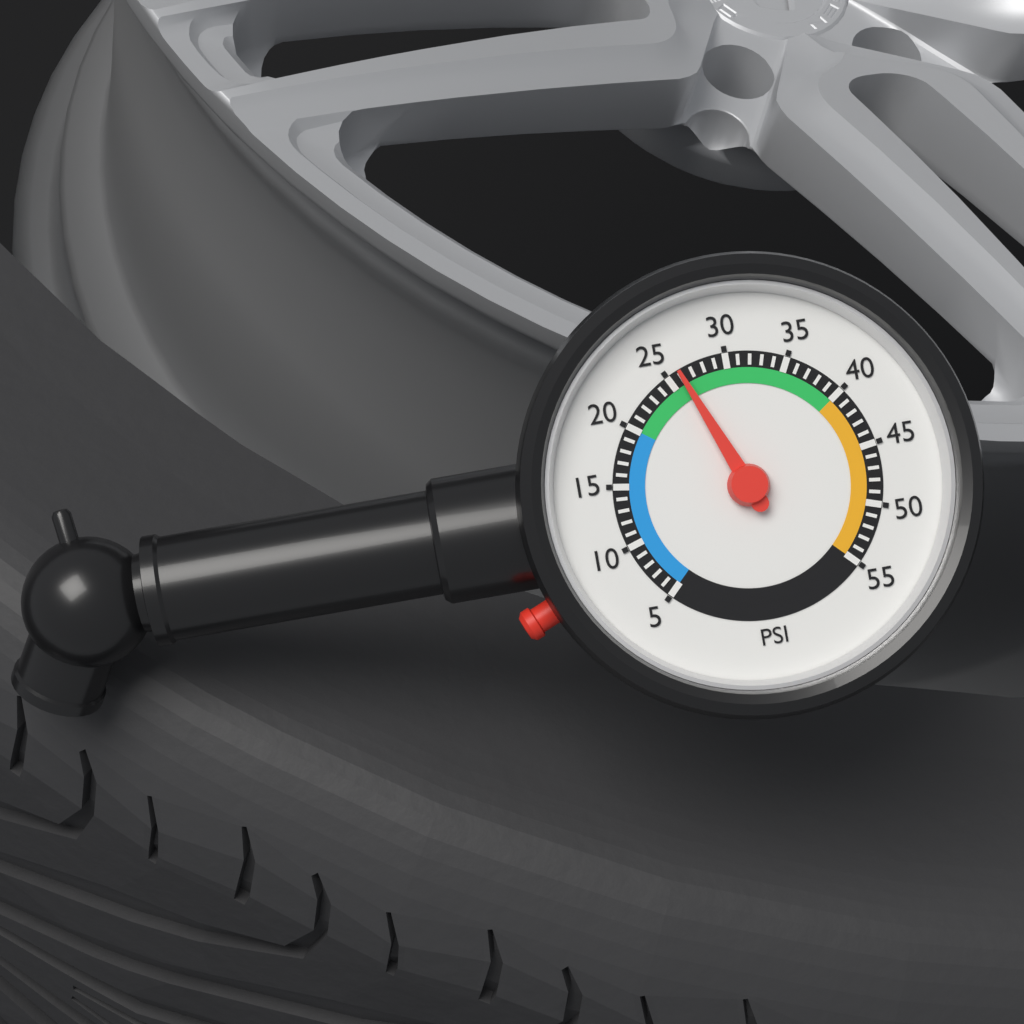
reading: 26 psi
